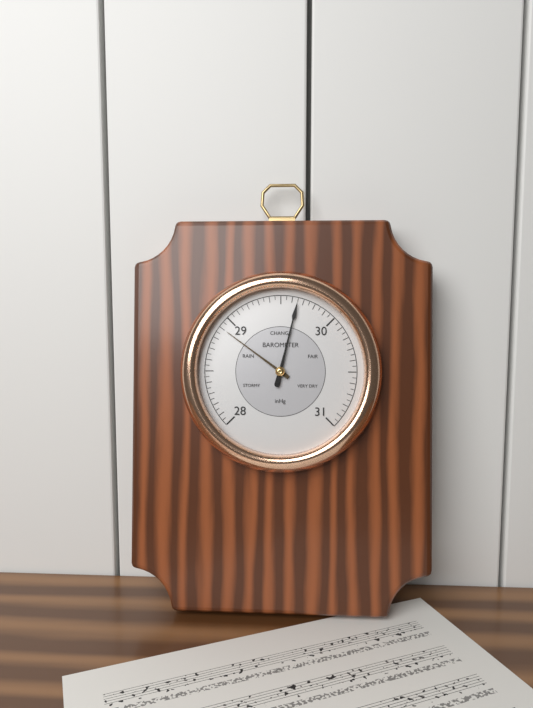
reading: 29.65 inHg
